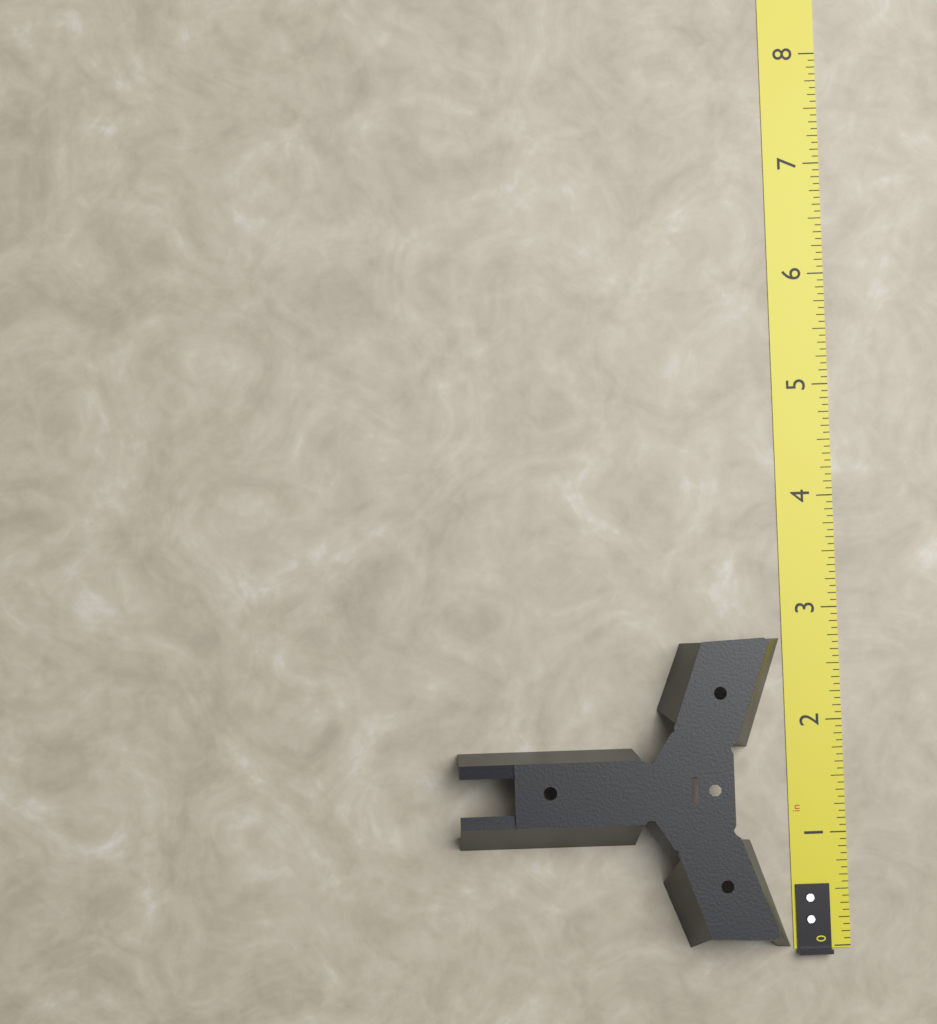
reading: 2.7500 in
